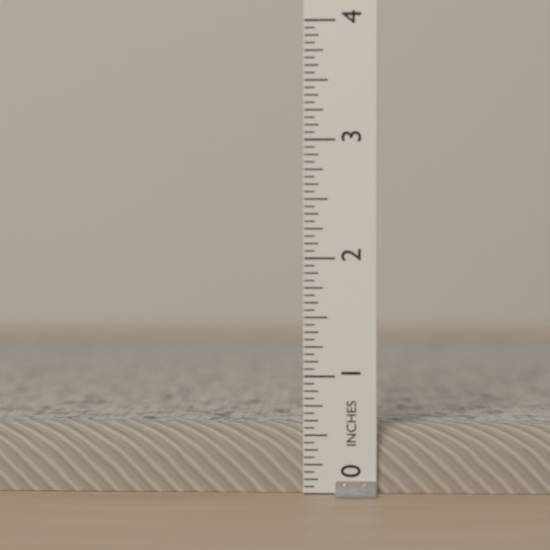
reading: 0.5625 in
